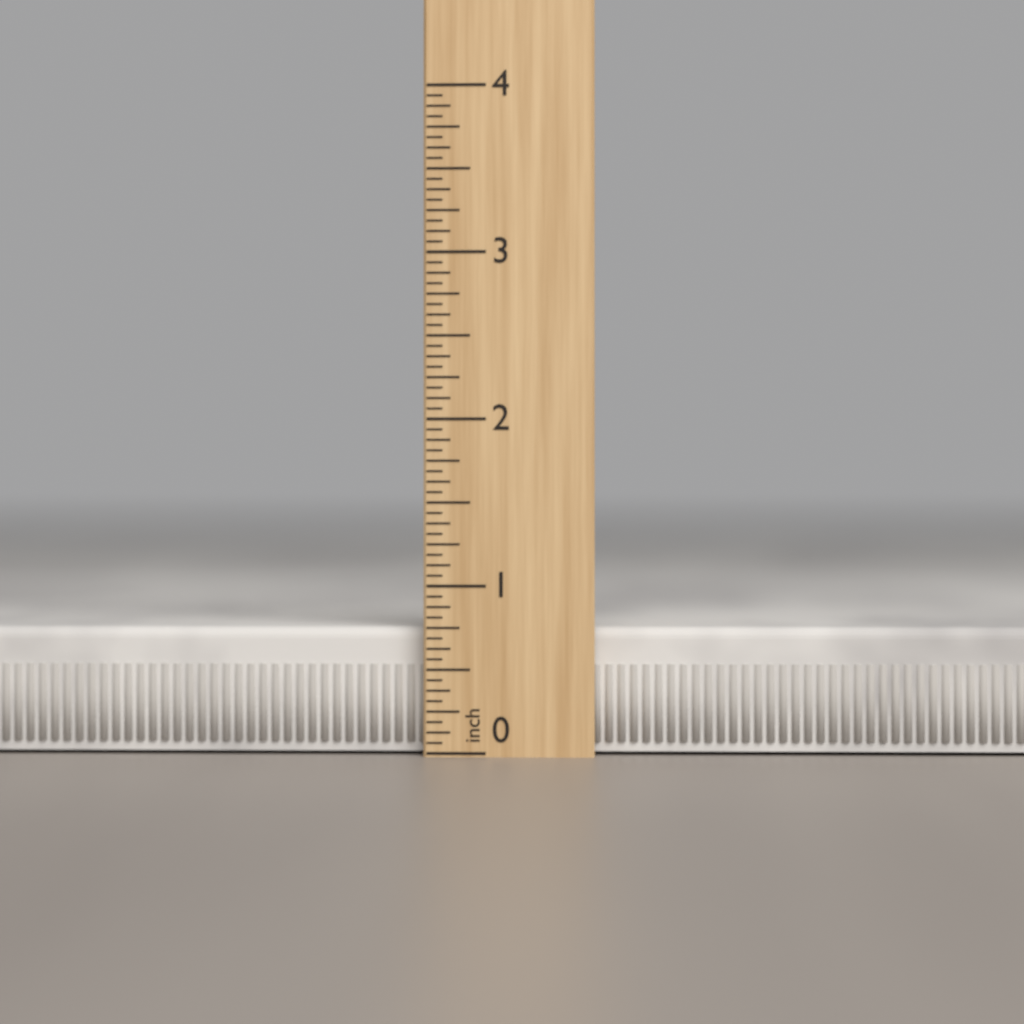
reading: 0.7500 inch
